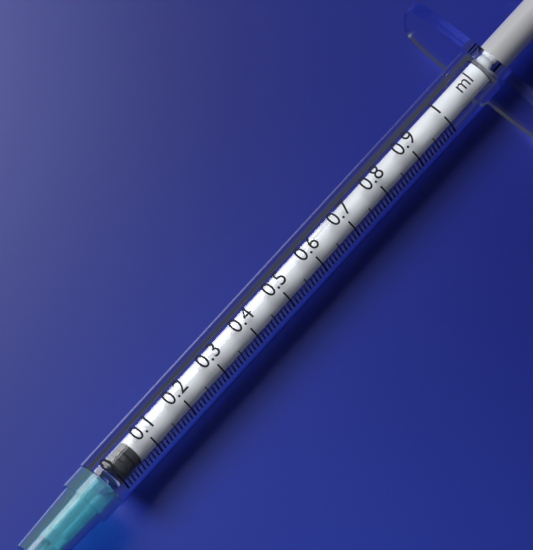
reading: 0.01 ml
